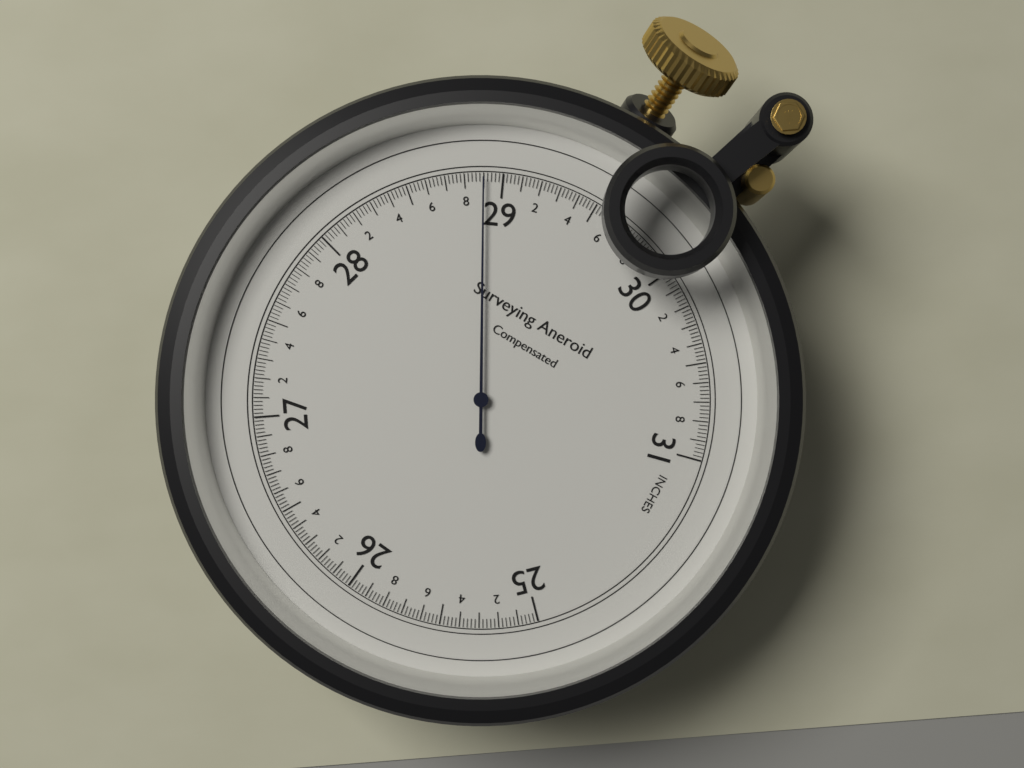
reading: 28.90 inches
